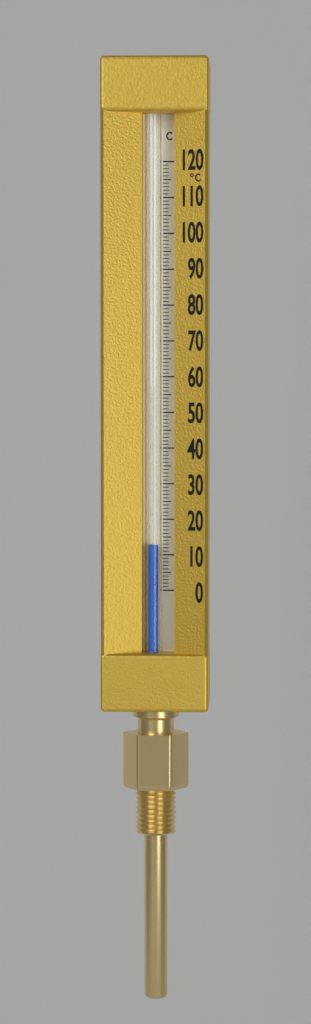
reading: 13 °C
